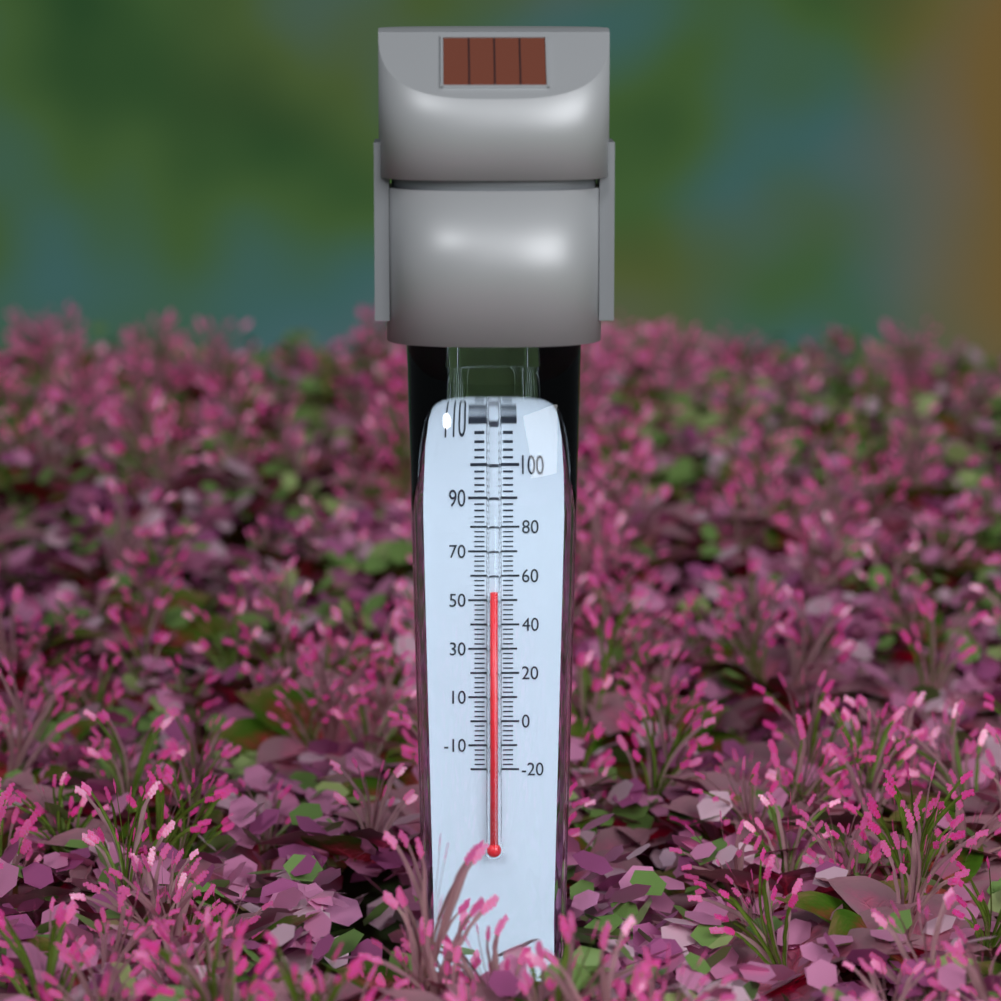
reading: 54 °F
